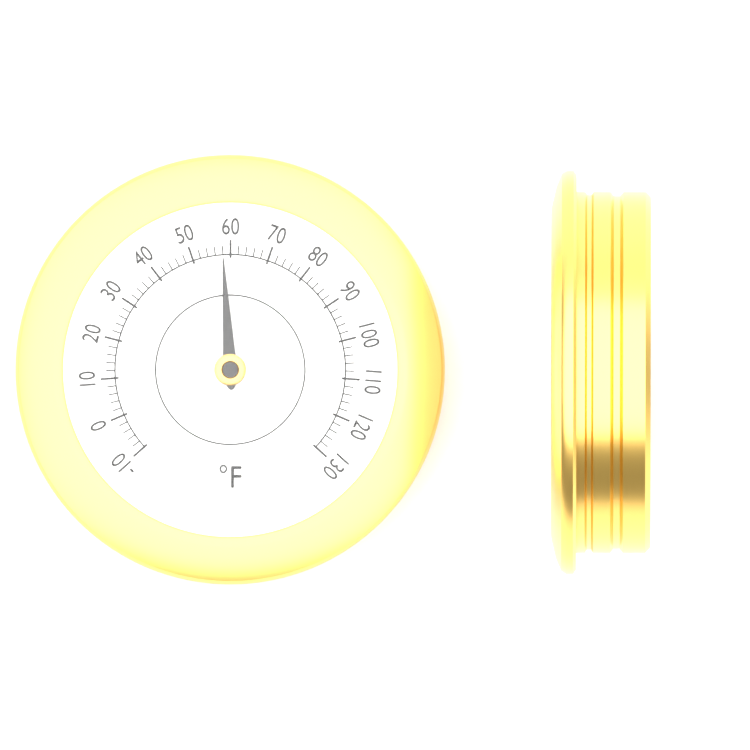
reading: 58 °F
